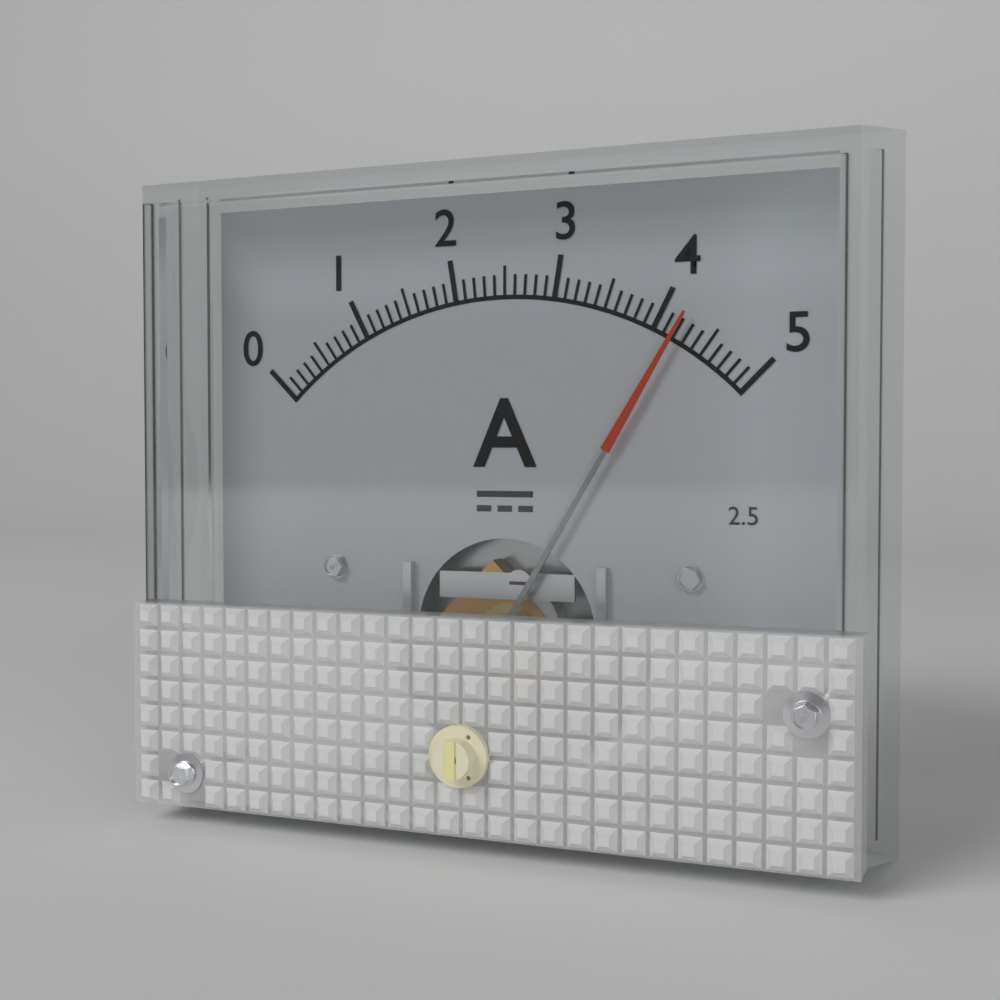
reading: 4.2 A
